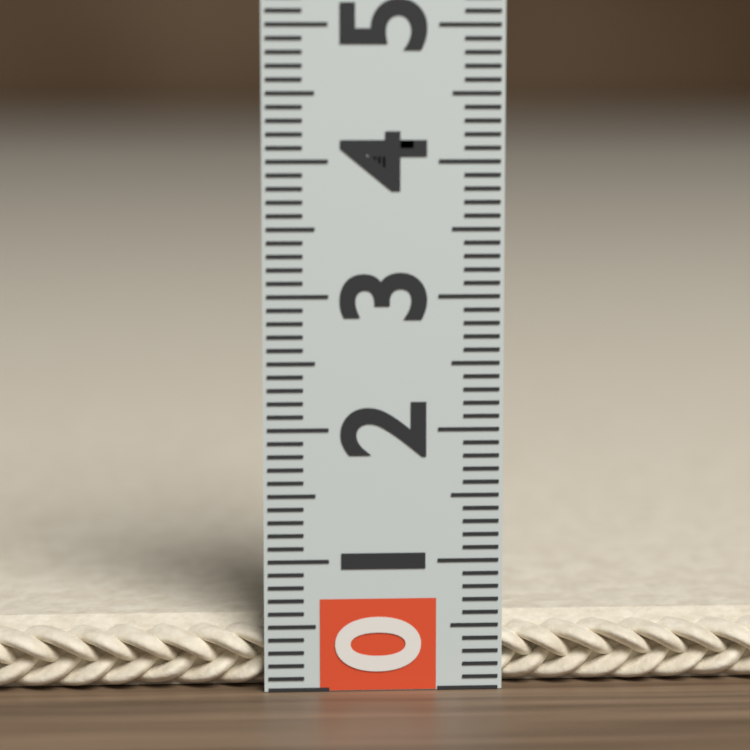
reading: 0.5 (no unit)
